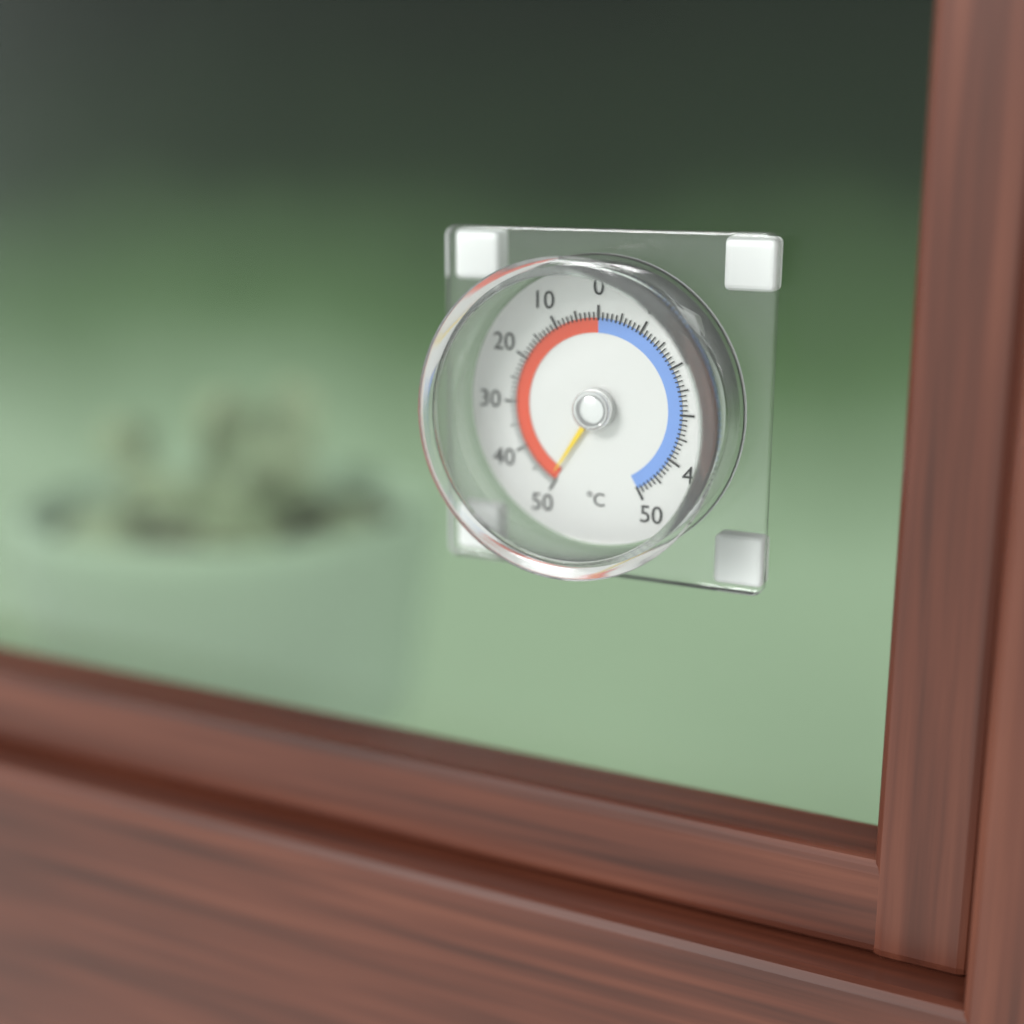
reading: 49 °C
